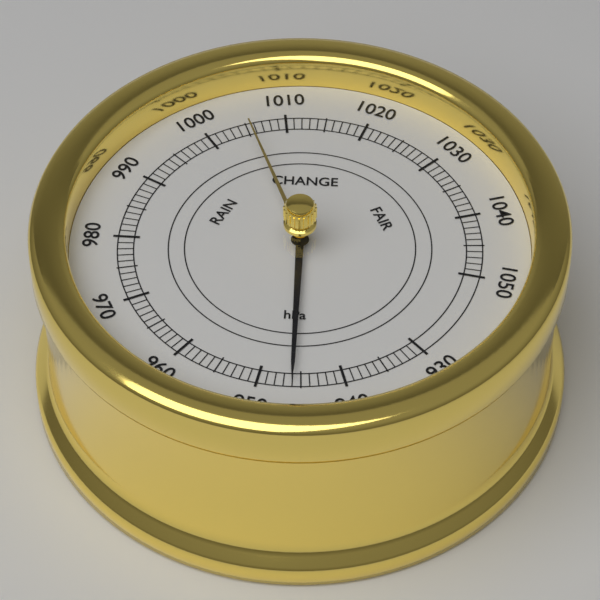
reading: 946 hPa
